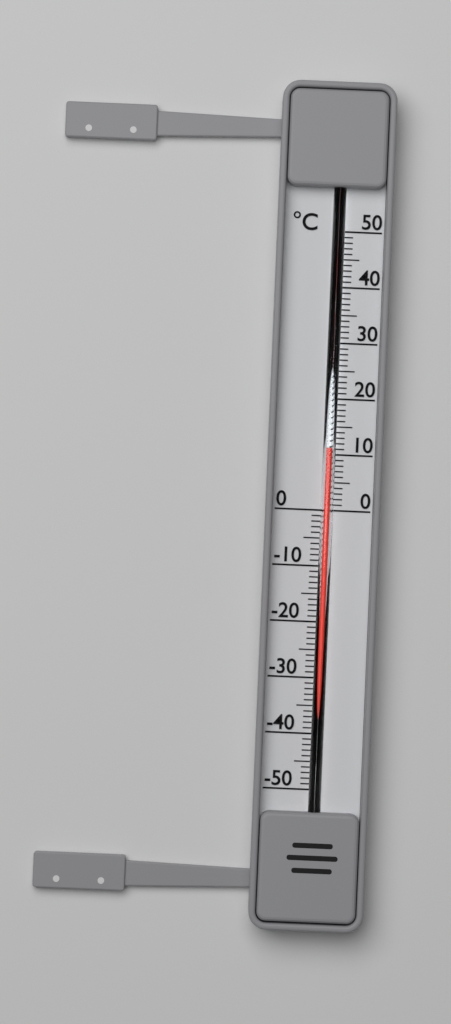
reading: 11 °C
